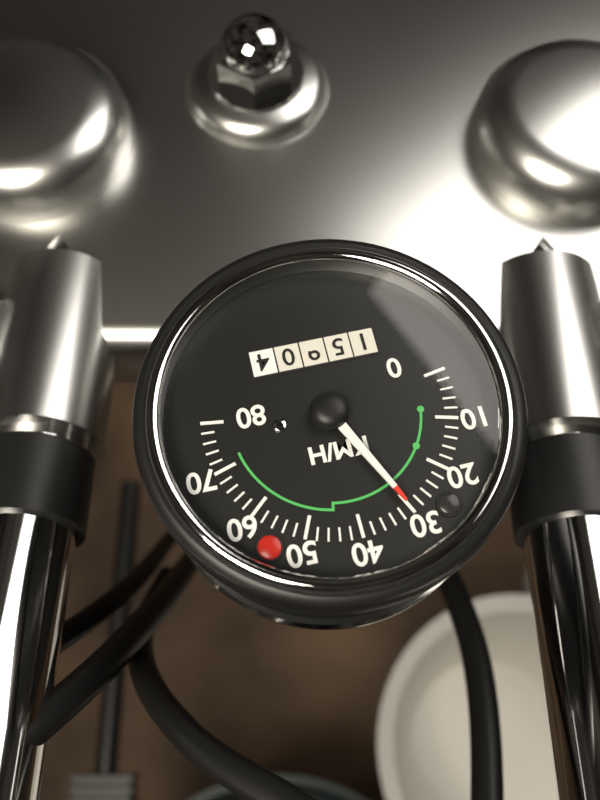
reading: 30 km/h
